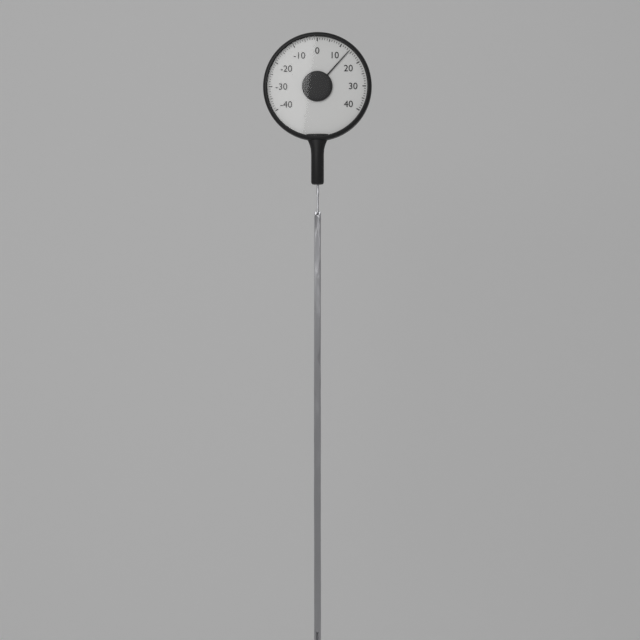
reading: 14 (no unit)
